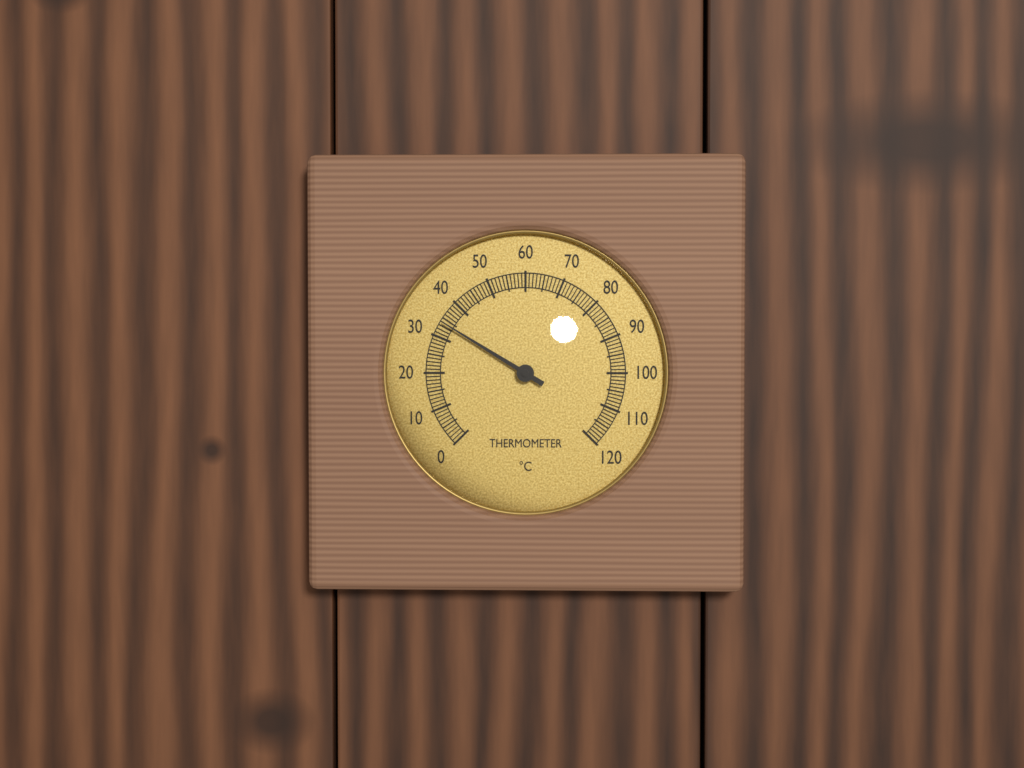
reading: 34 °C
